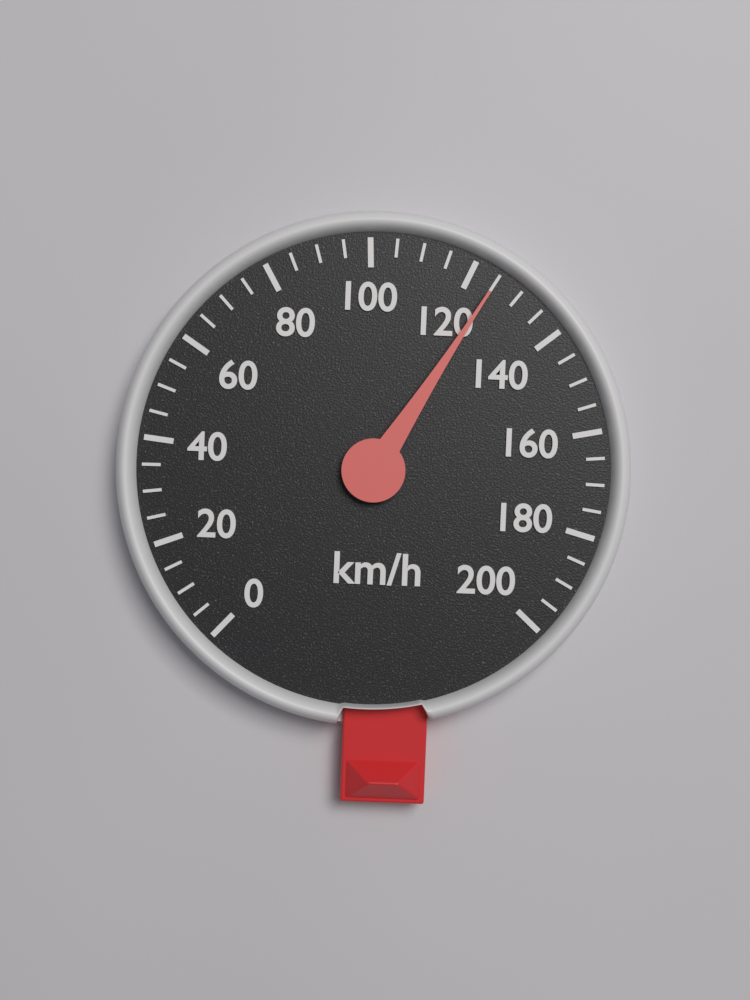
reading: 125 km/h
